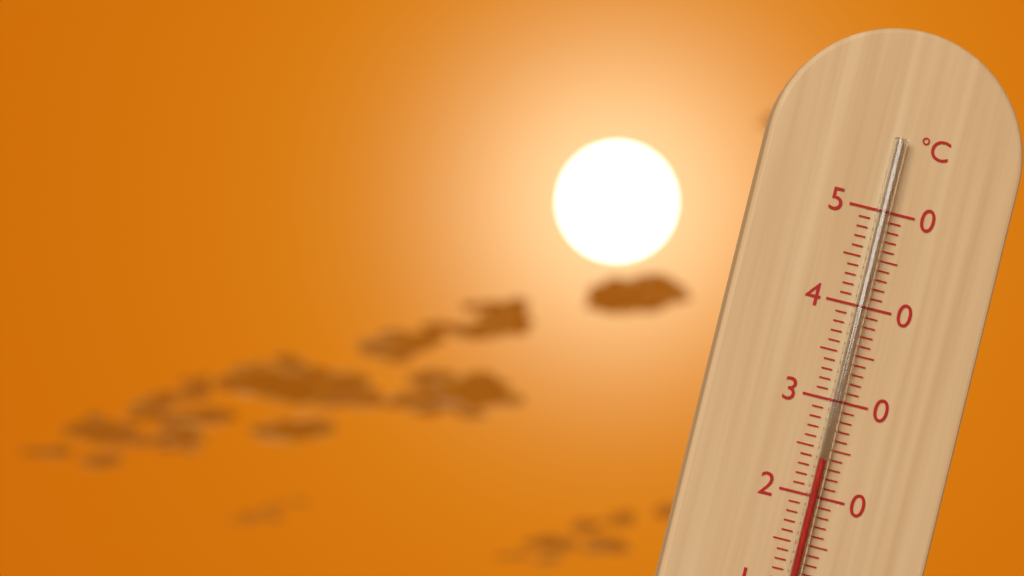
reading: 24 °C
